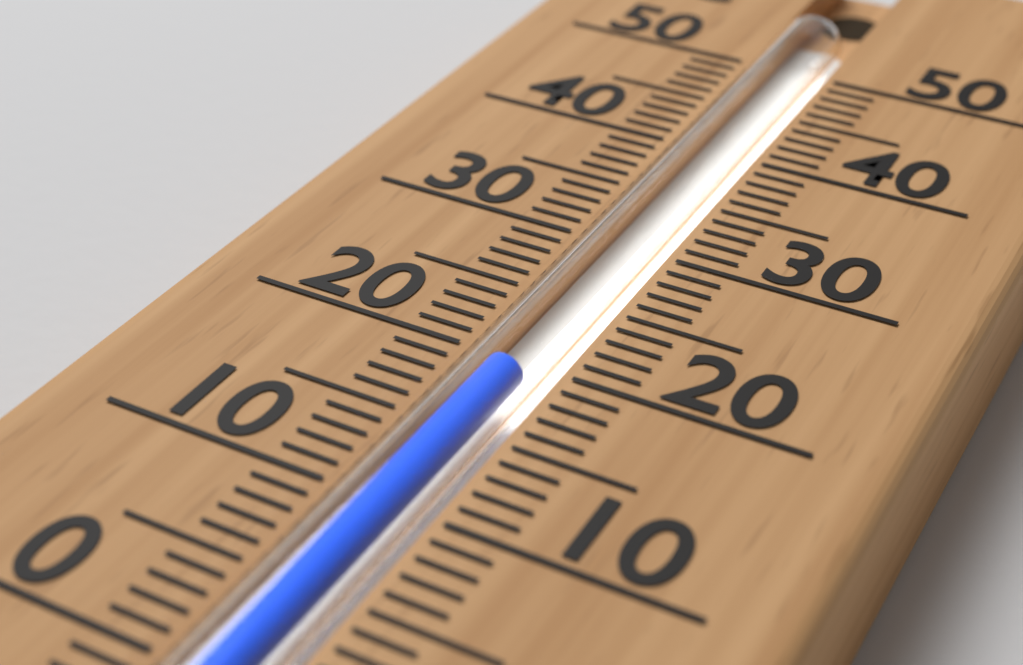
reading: 19 °C
